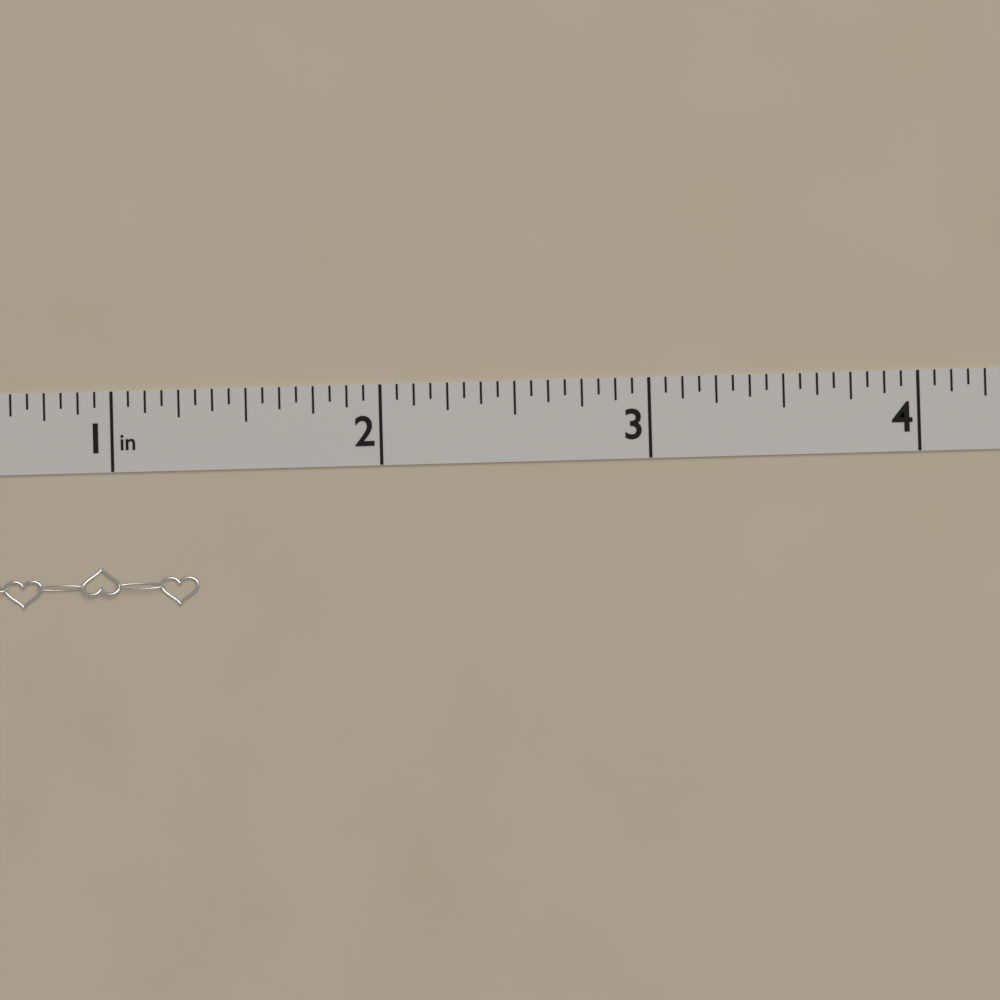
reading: 1.3125 in
